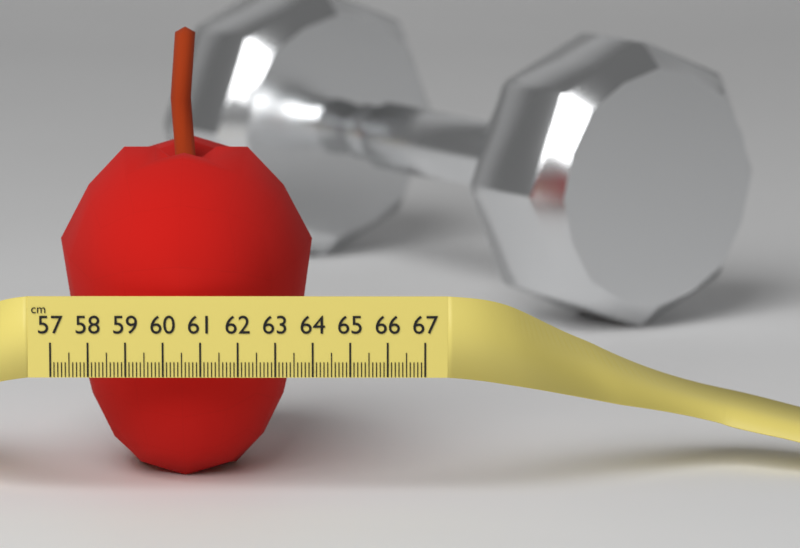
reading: 63.9 cm
